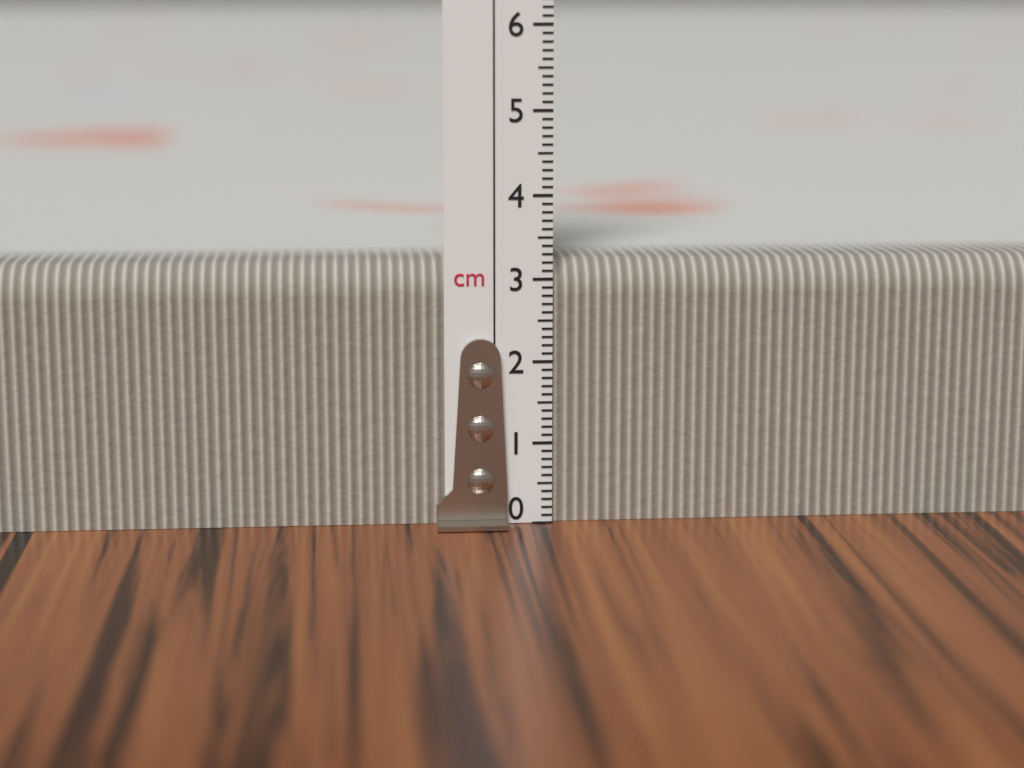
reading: 3.2 cm
